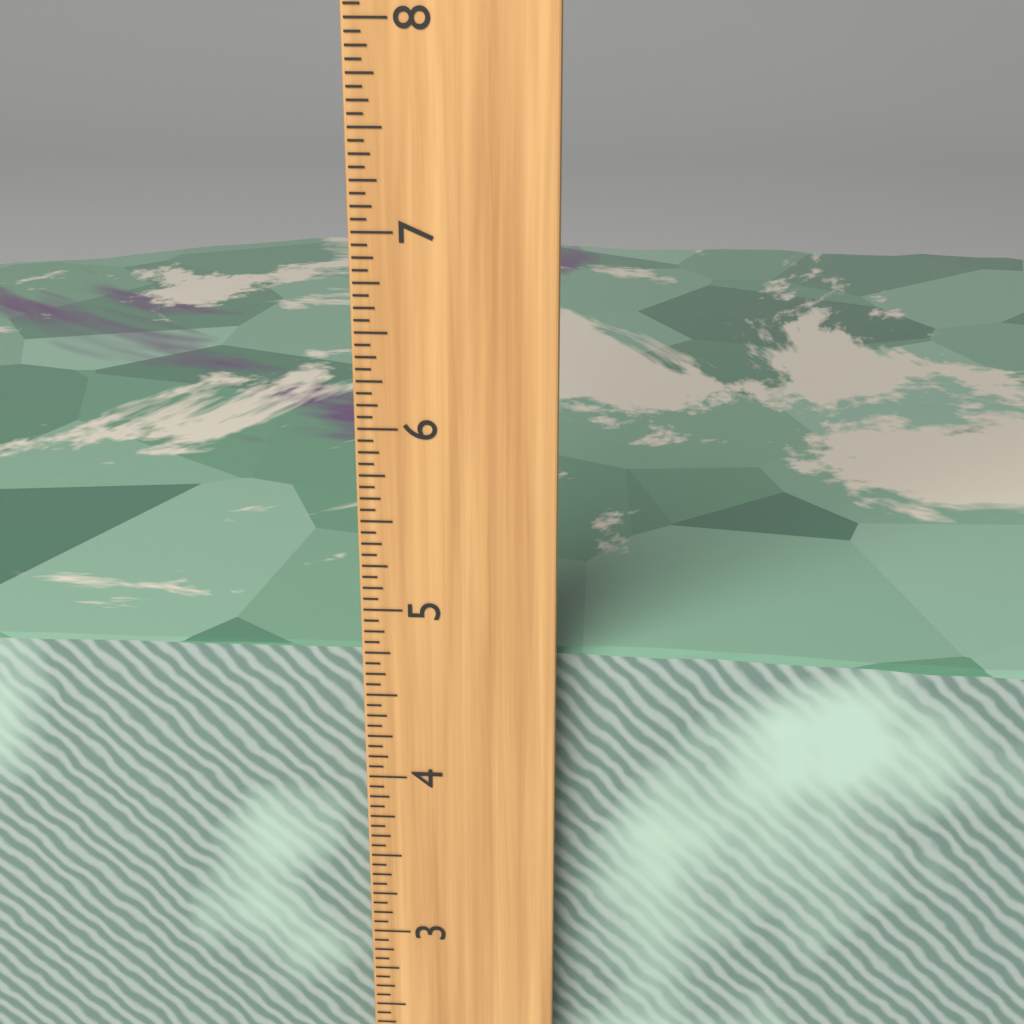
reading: 4.6875 inch
